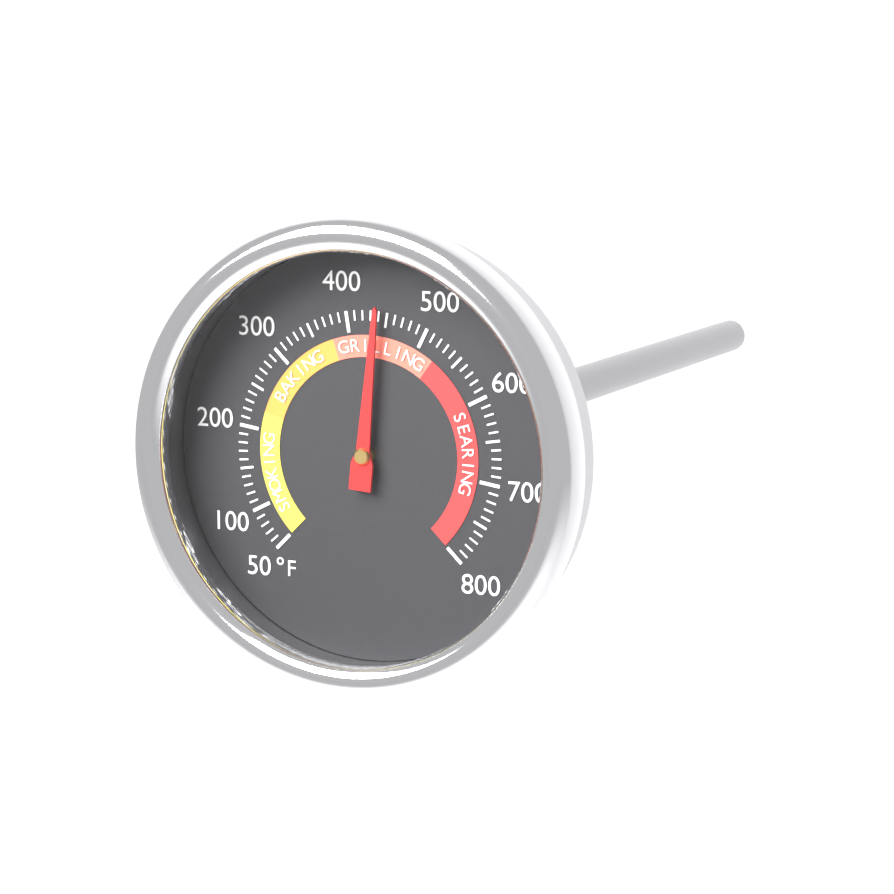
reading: 440 °F
